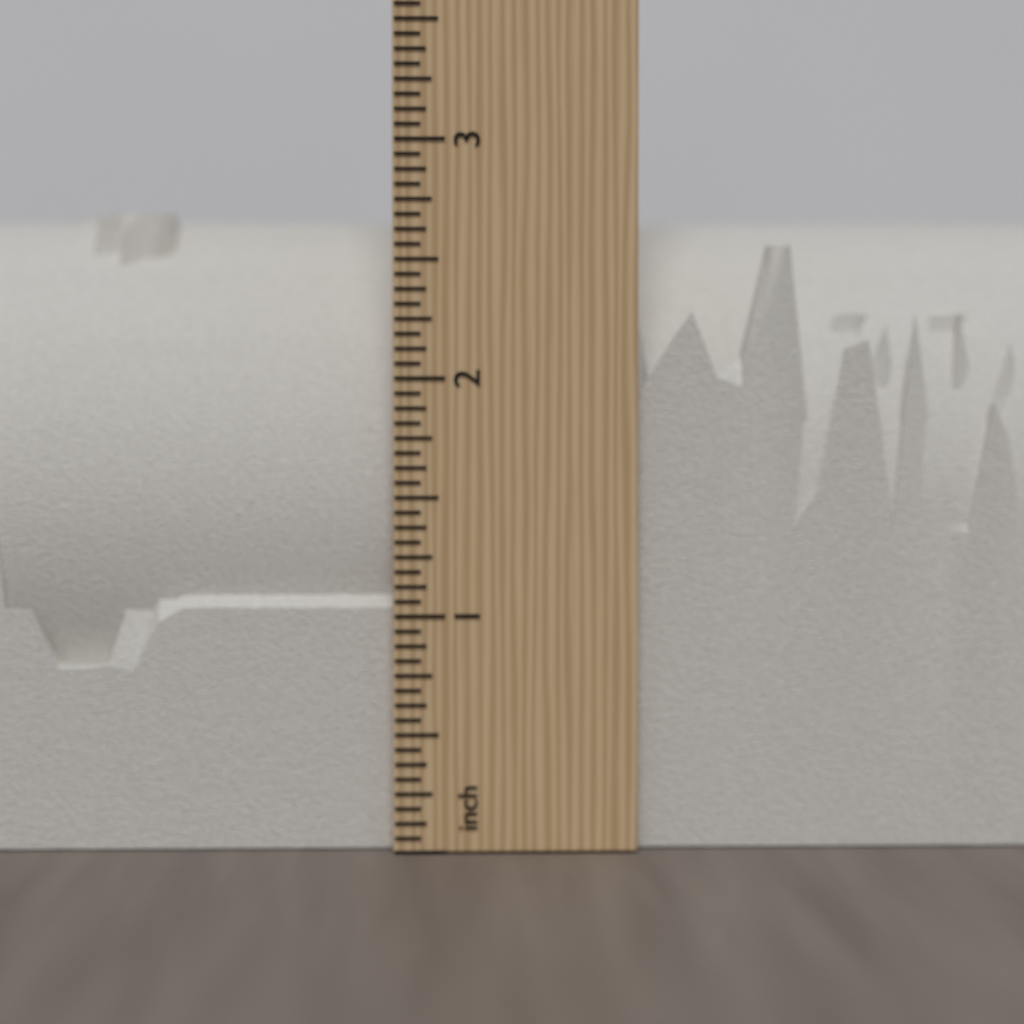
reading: 2.7500 inch
